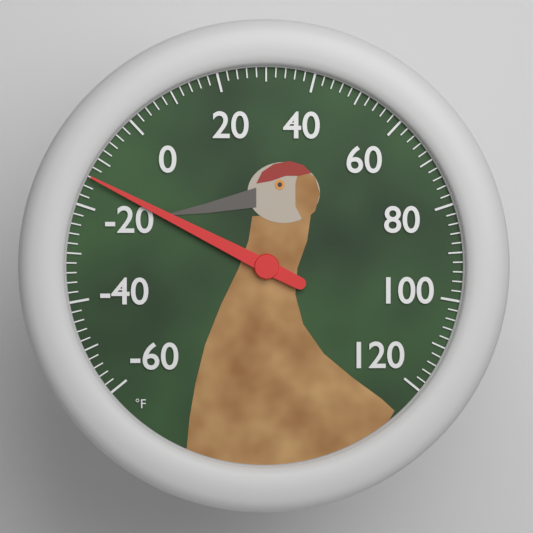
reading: -14 °F
